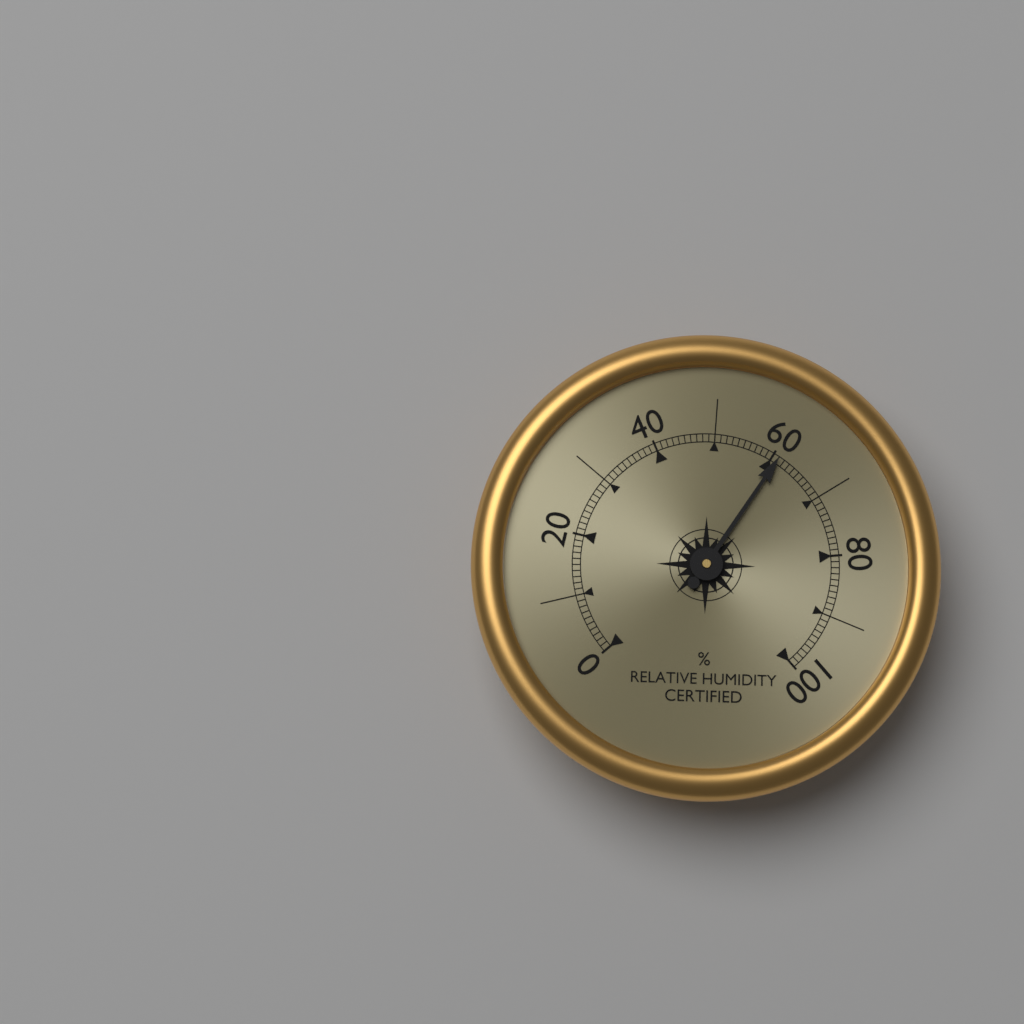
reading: 61 %
